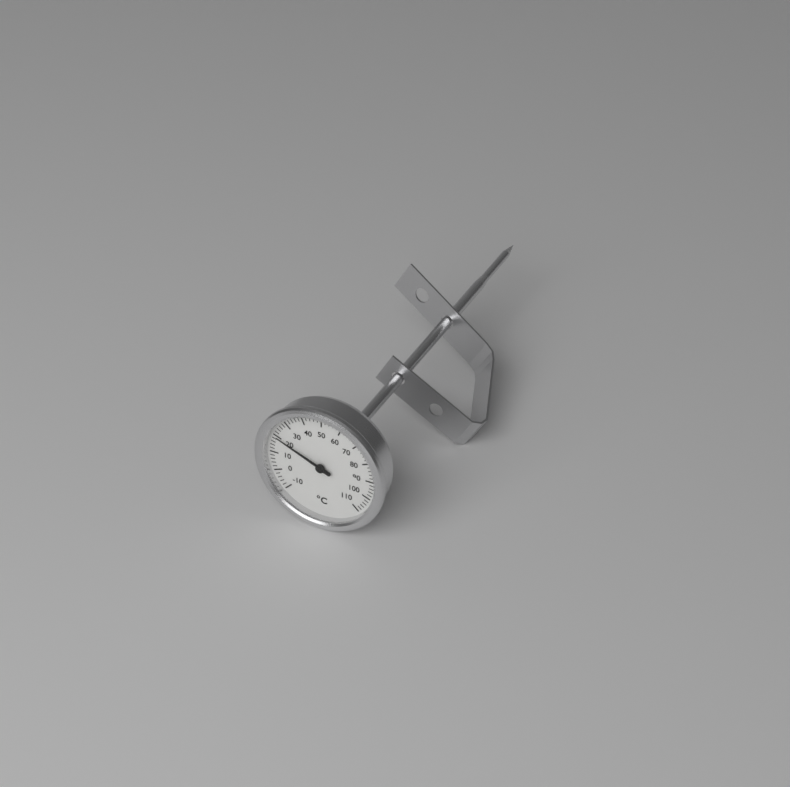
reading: 20 °C
